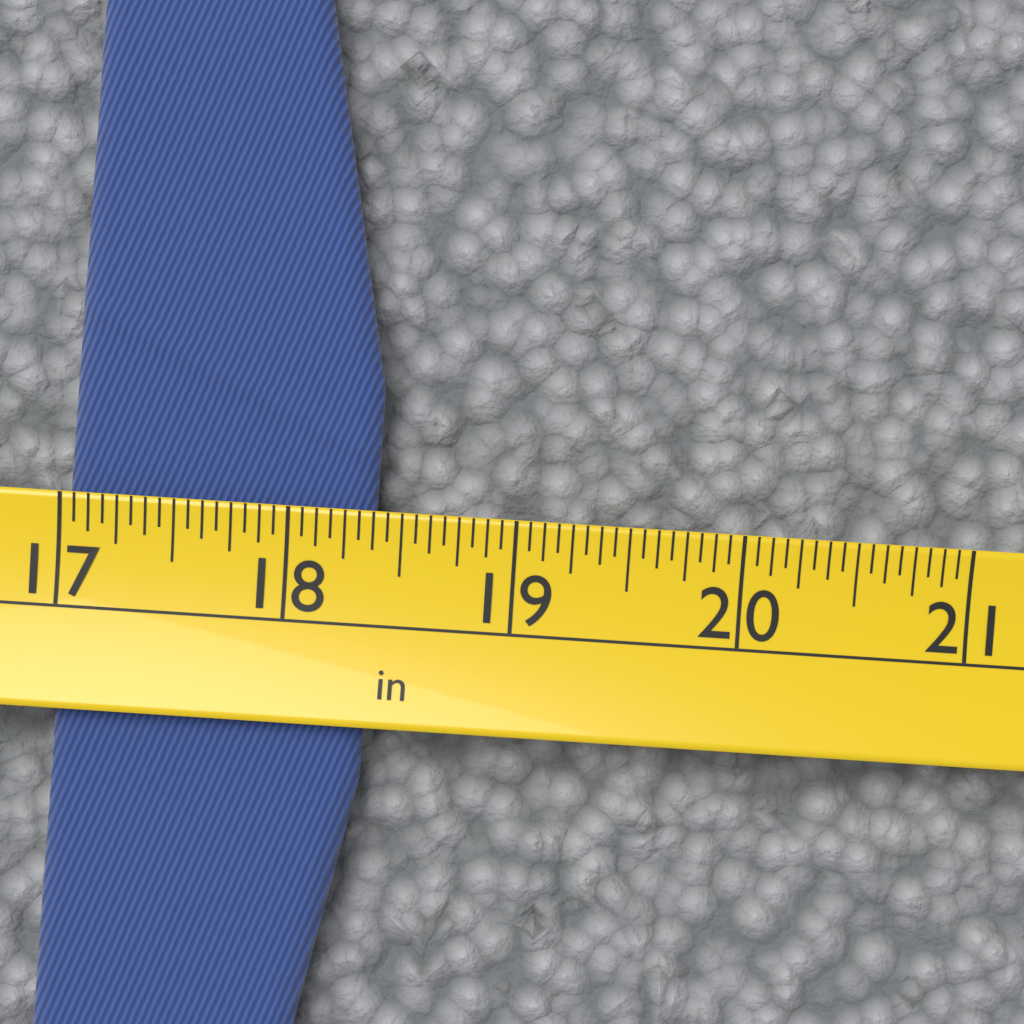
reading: 18.3750 in
